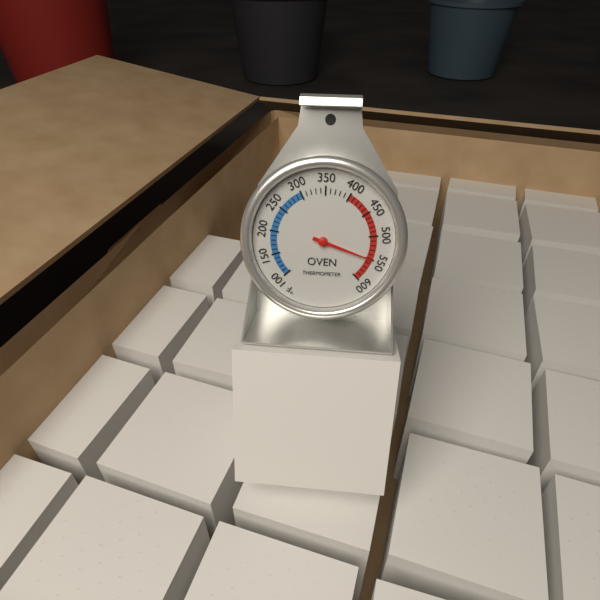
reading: 550 °F
